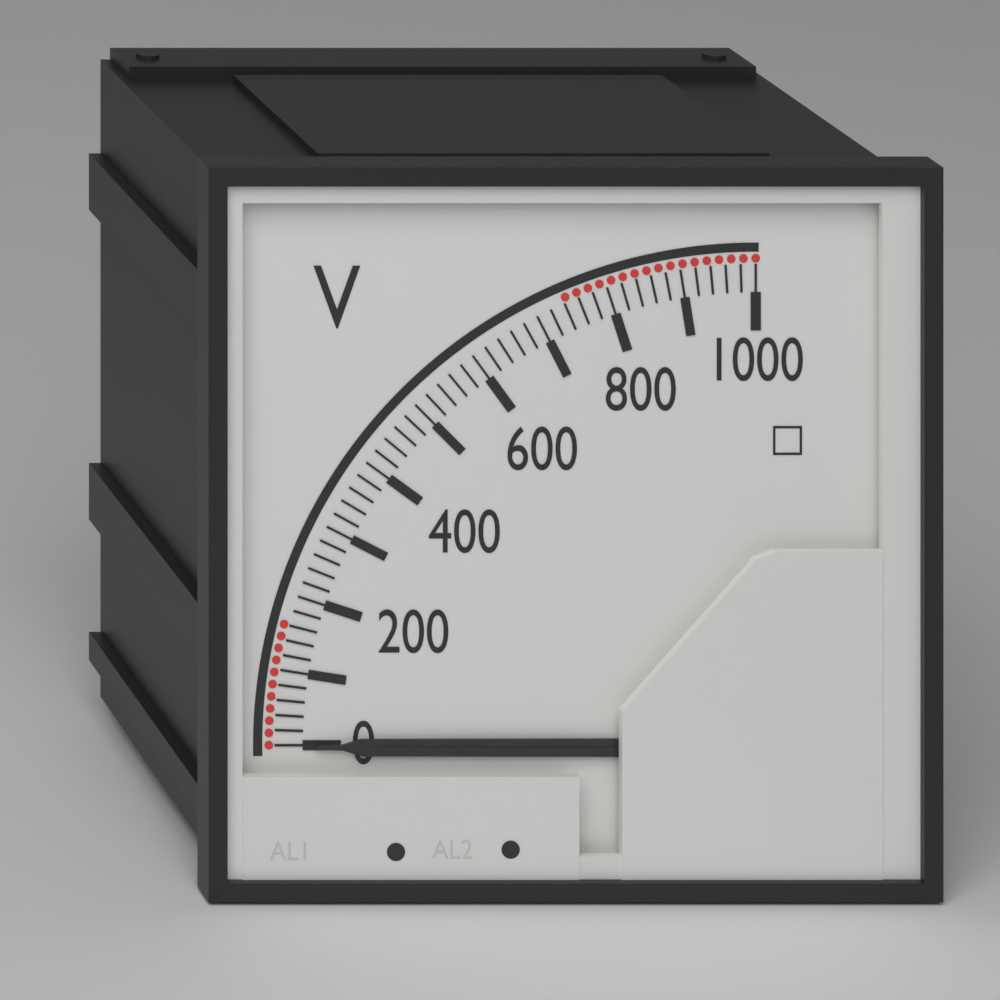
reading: 0 V
